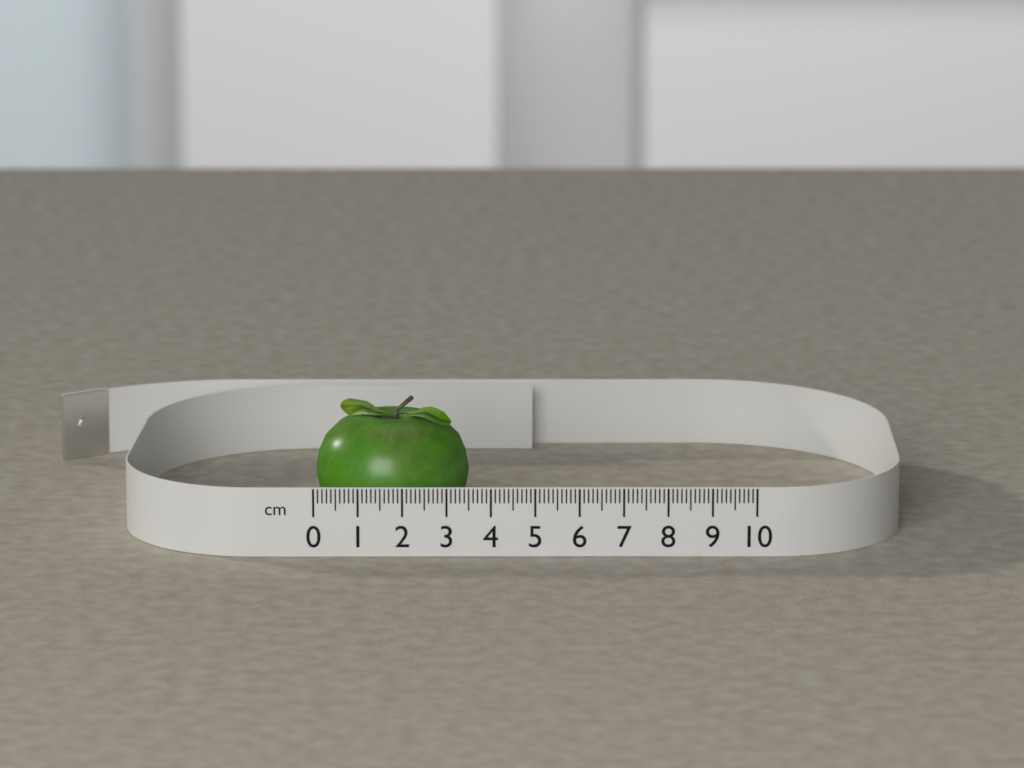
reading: 3.5 cm
